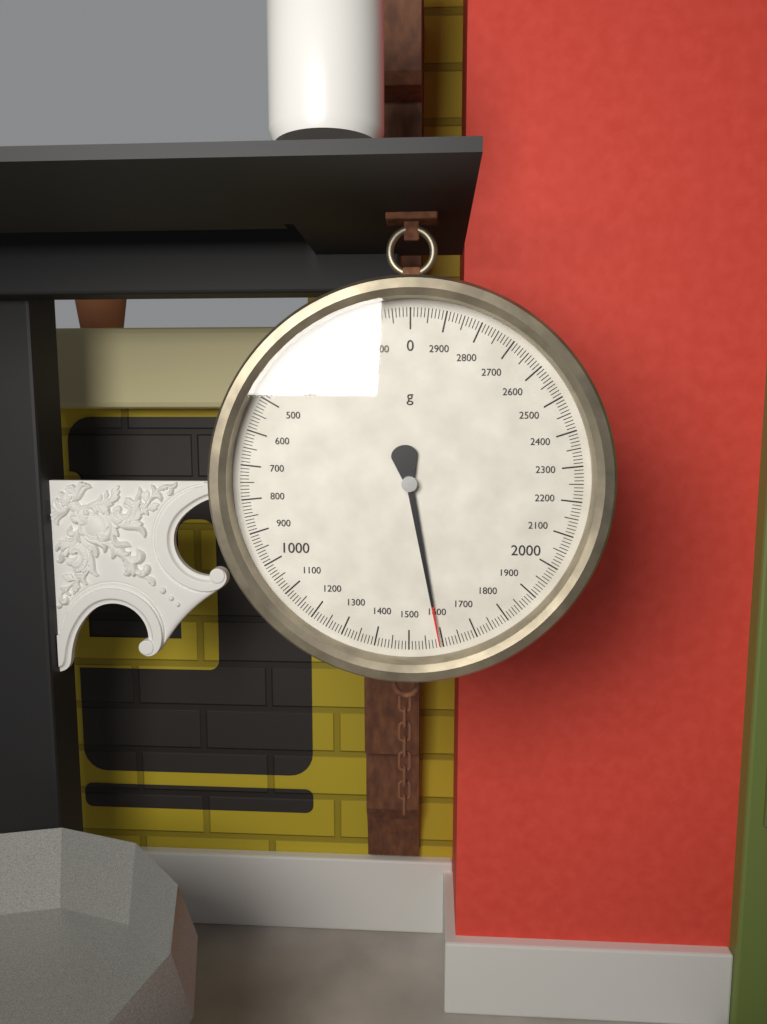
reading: 1590 g
